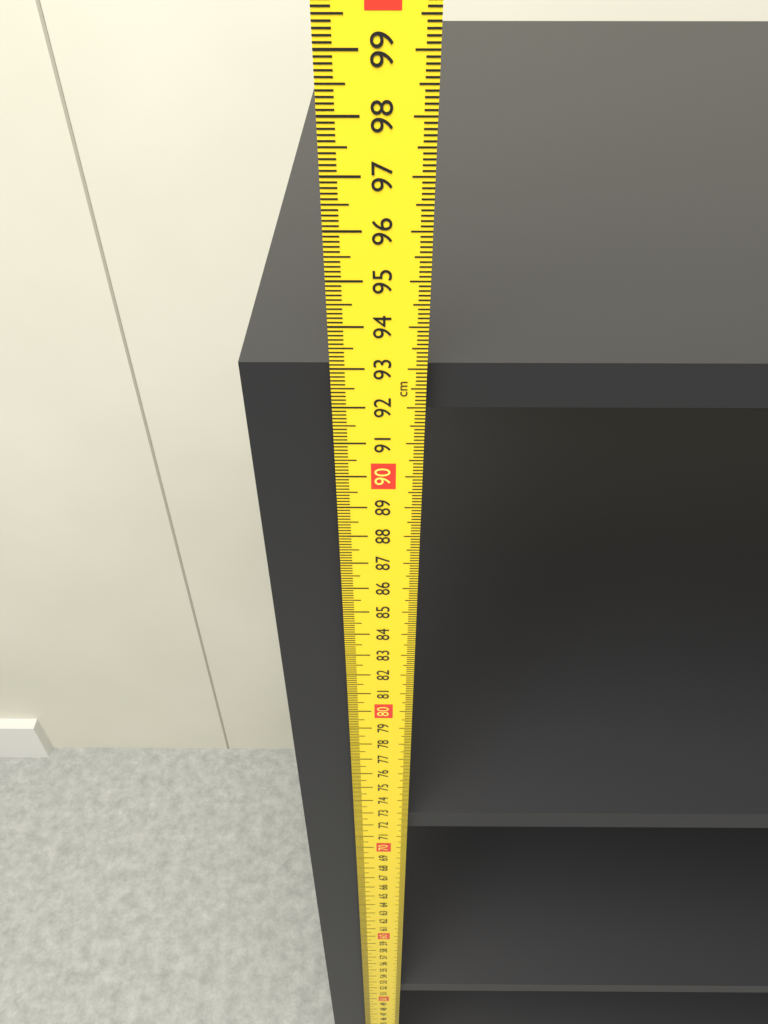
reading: 92.9 cm
